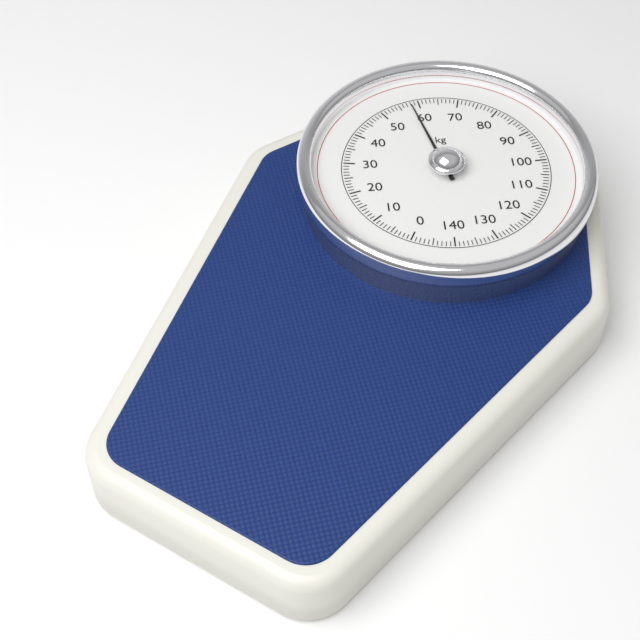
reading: 58 kg
